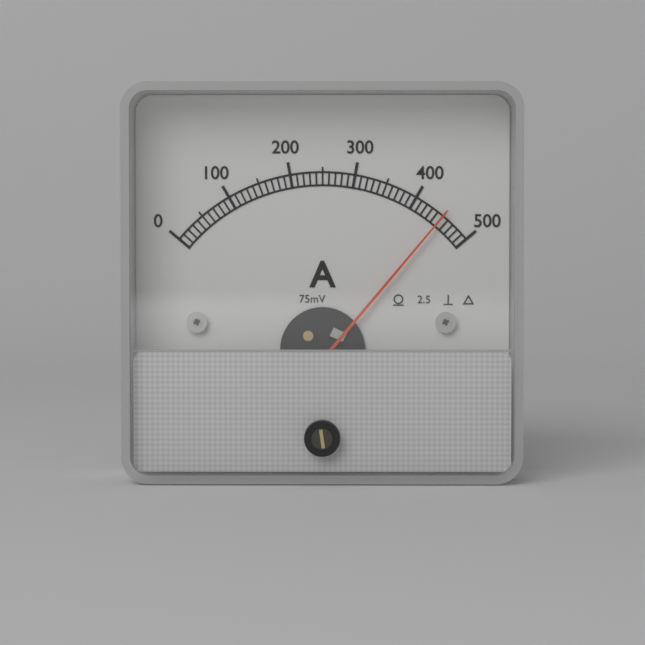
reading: 450 A
